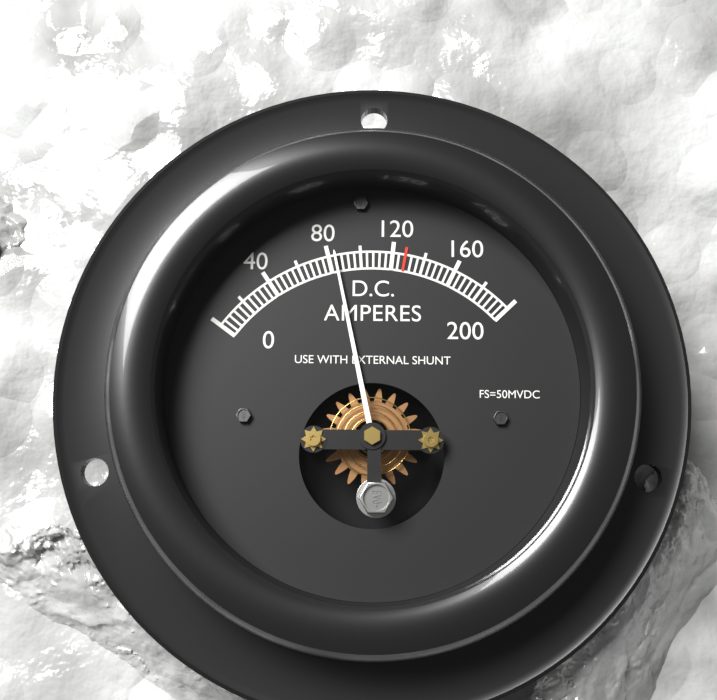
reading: 84 A
